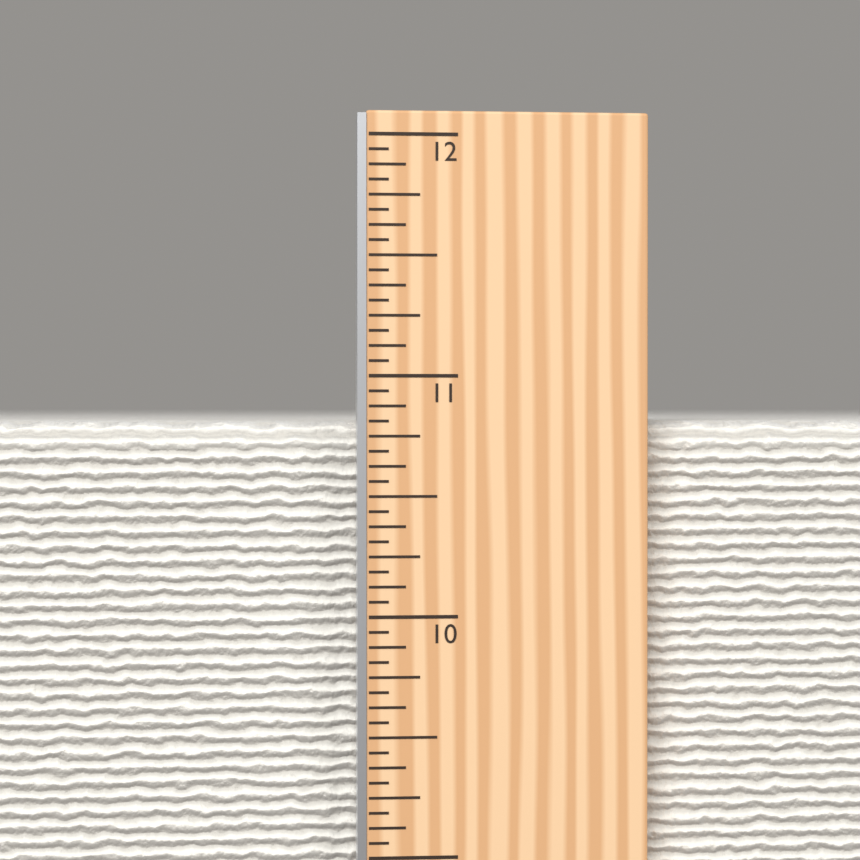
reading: 10.8125 in
